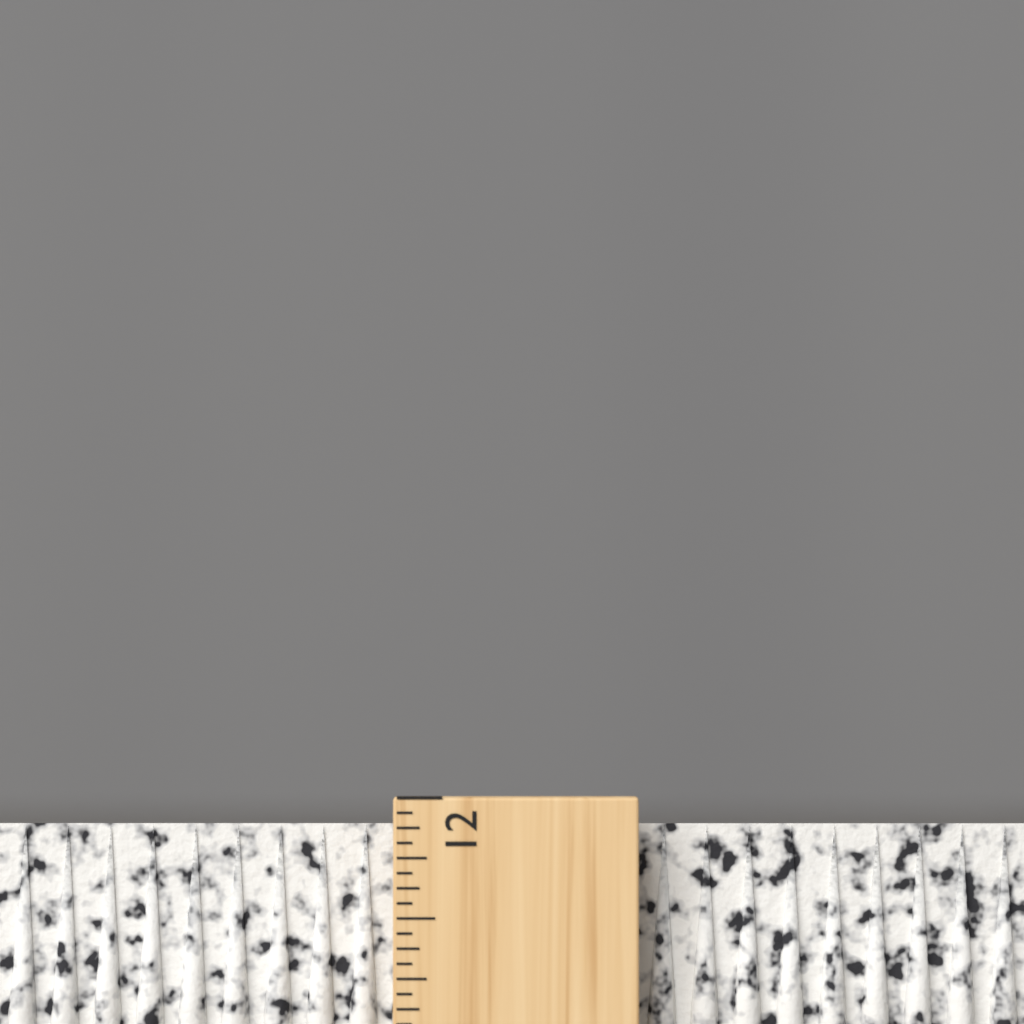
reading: 11.8750 inch
